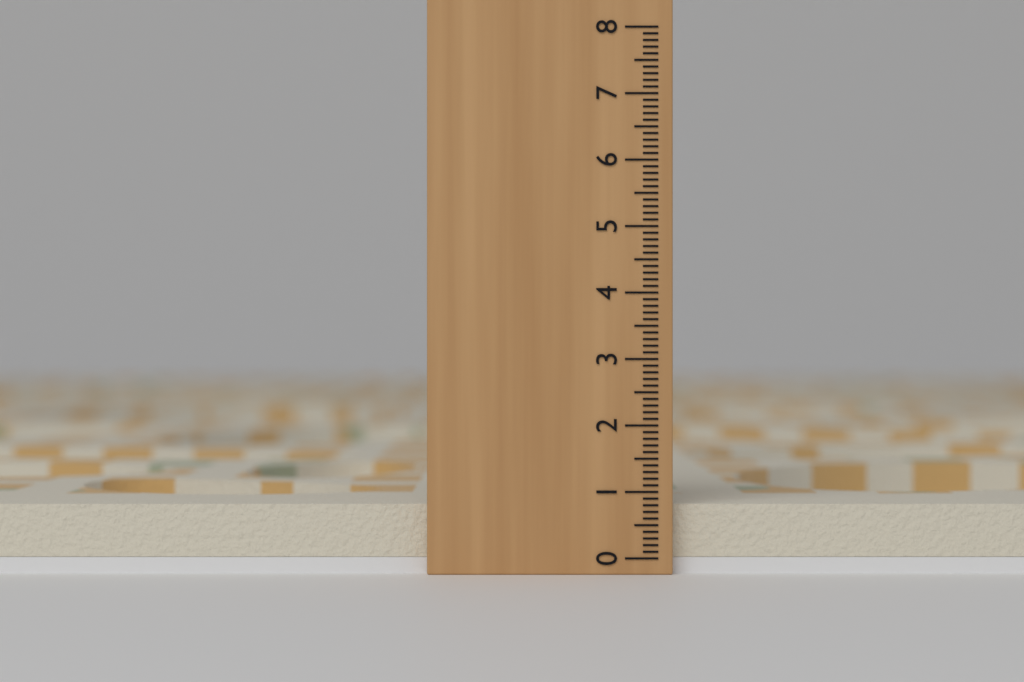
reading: 0.8 (no unit)
